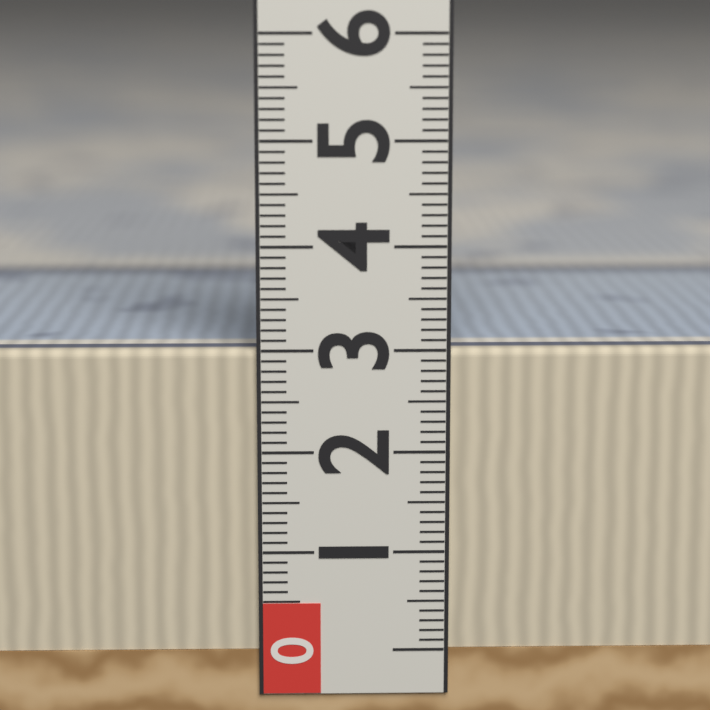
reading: 3.0 (no unit)
